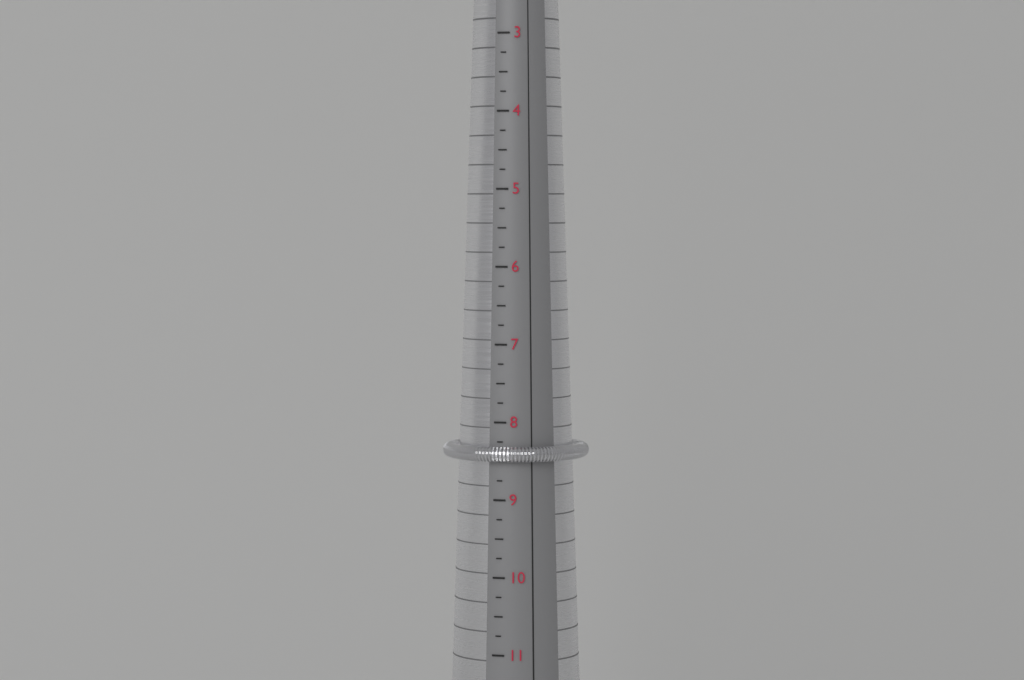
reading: 8.50 (no unit)
